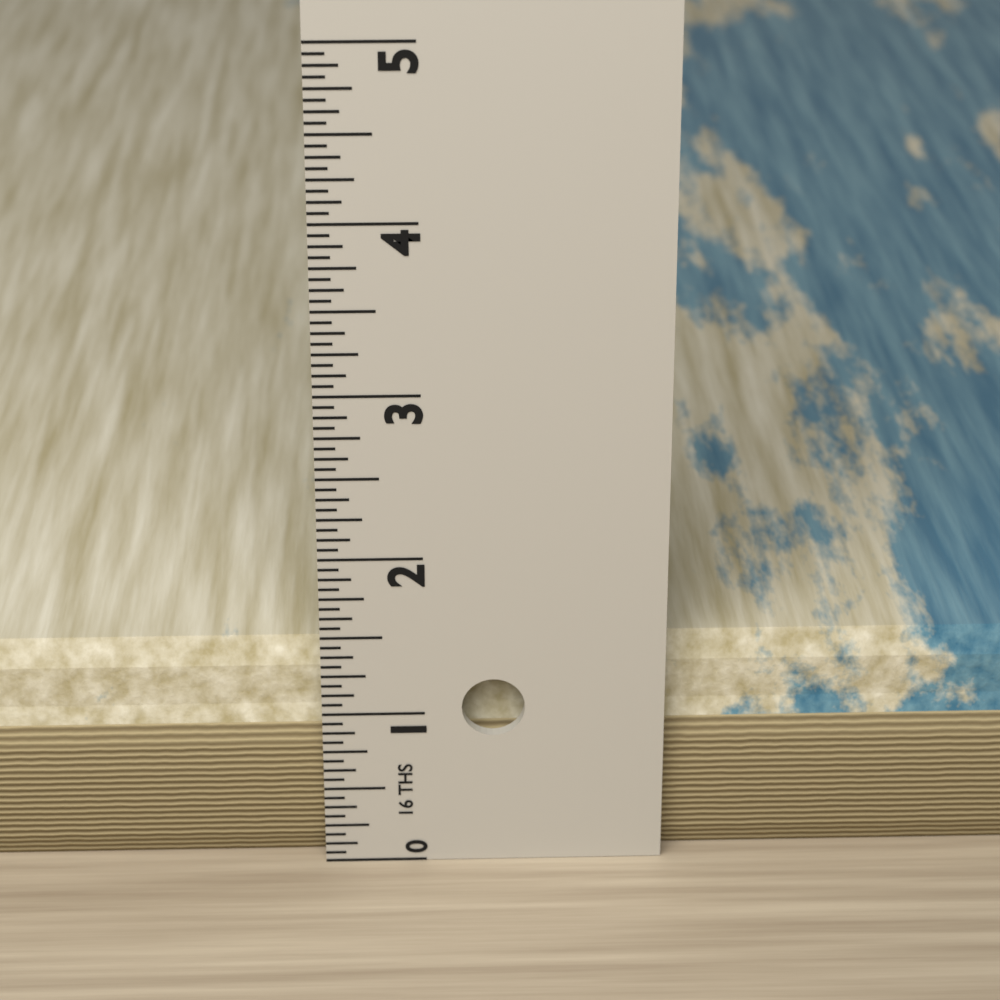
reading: 1.3750 in
